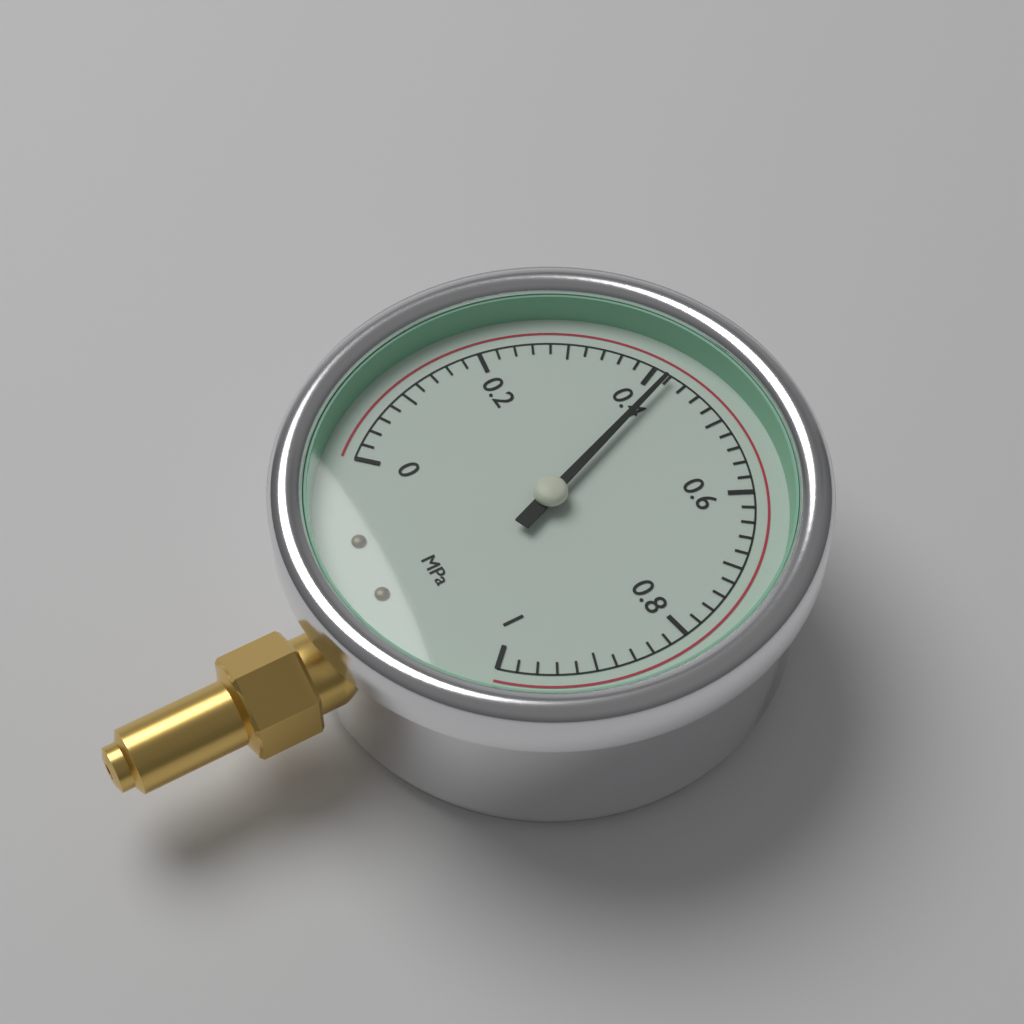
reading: 0.42 MPa
